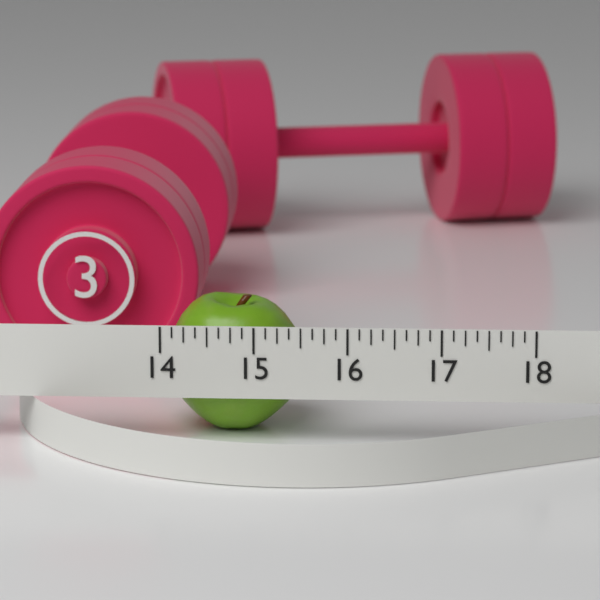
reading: 15.500 (no unit)
